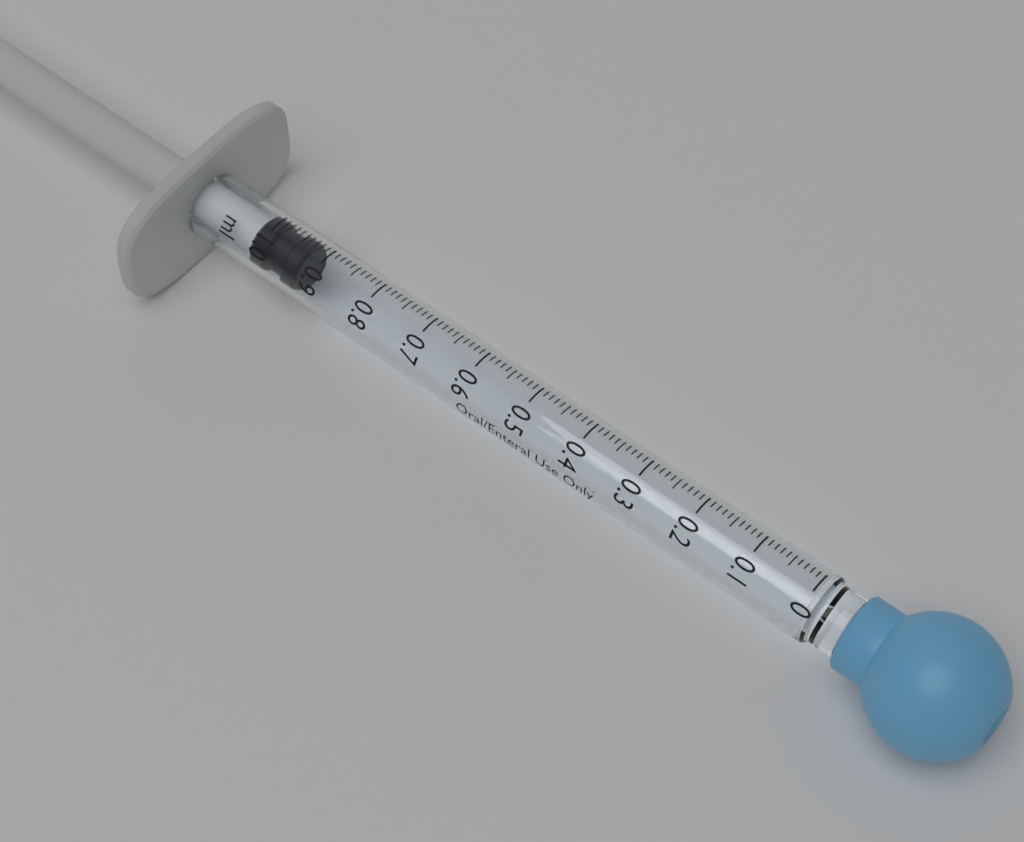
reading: 0.93 ml
